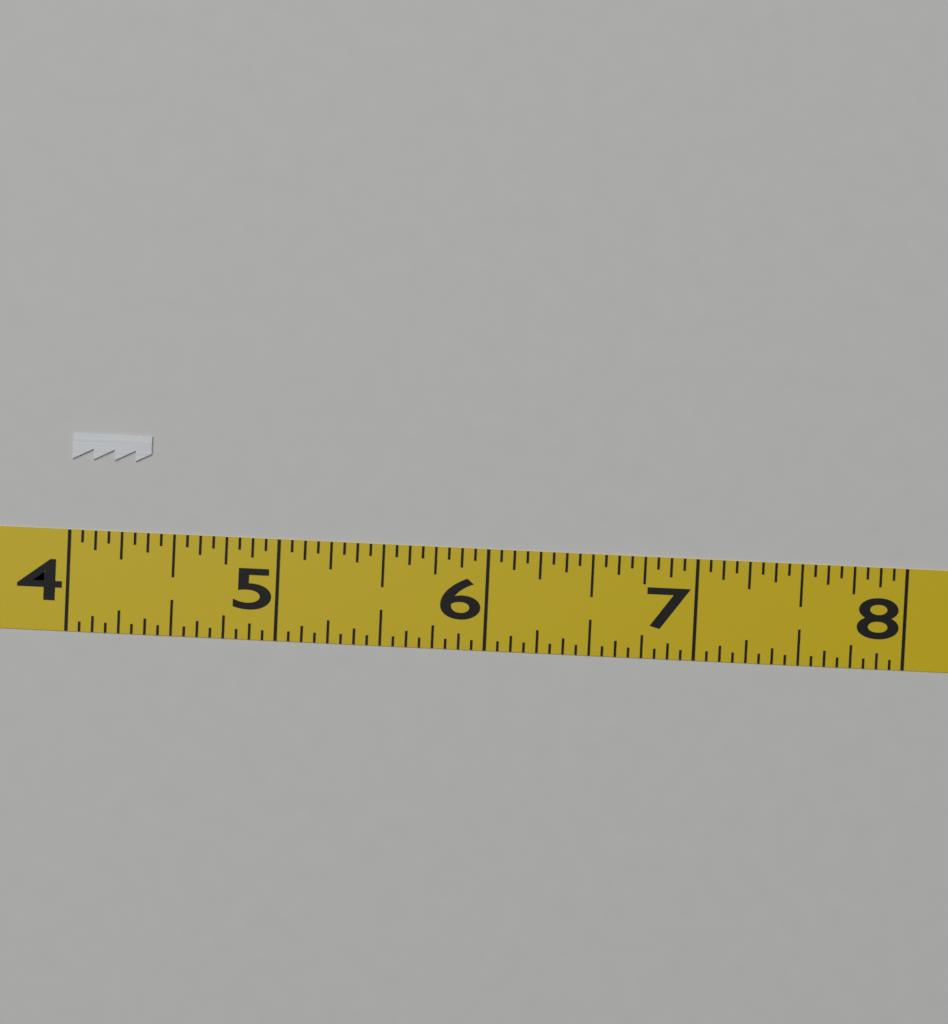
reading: 4.3750 (no unit)
